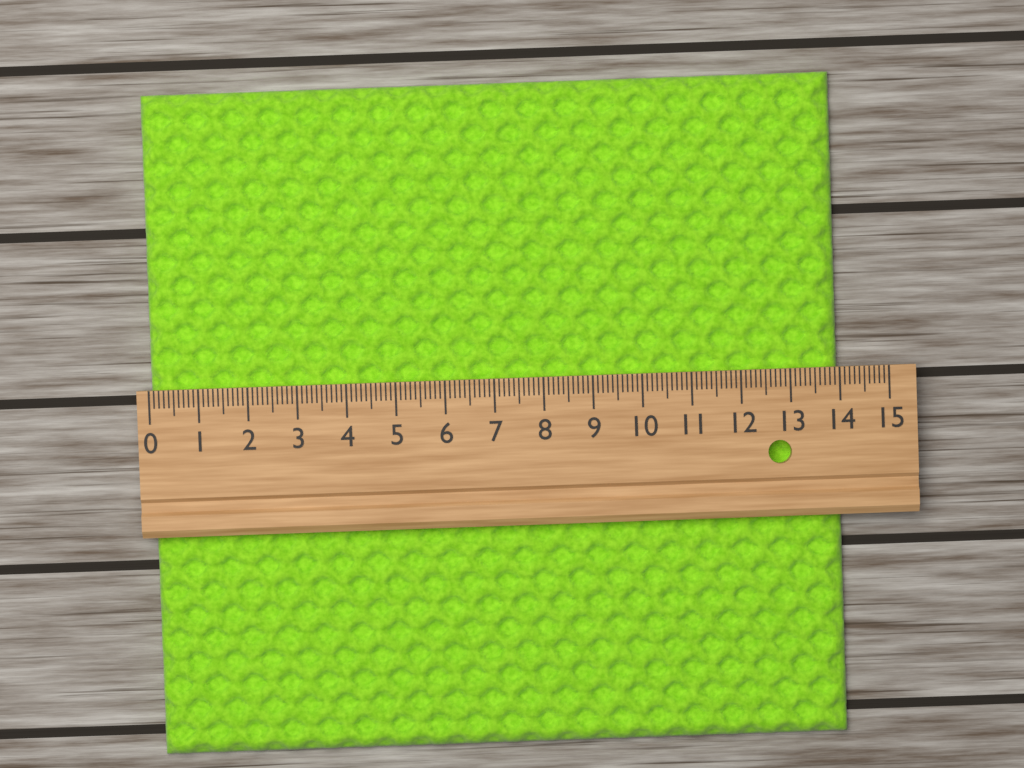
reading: 14.0 (no unit)
